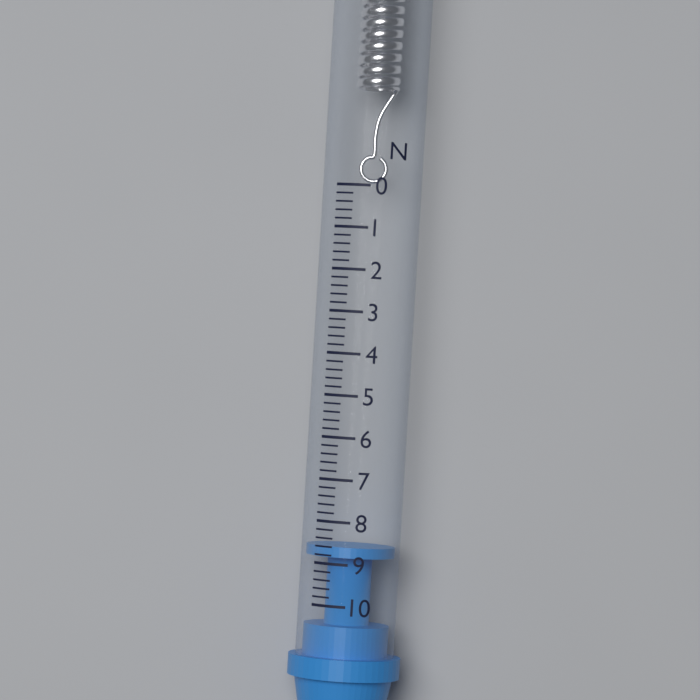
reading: 8.6 N
